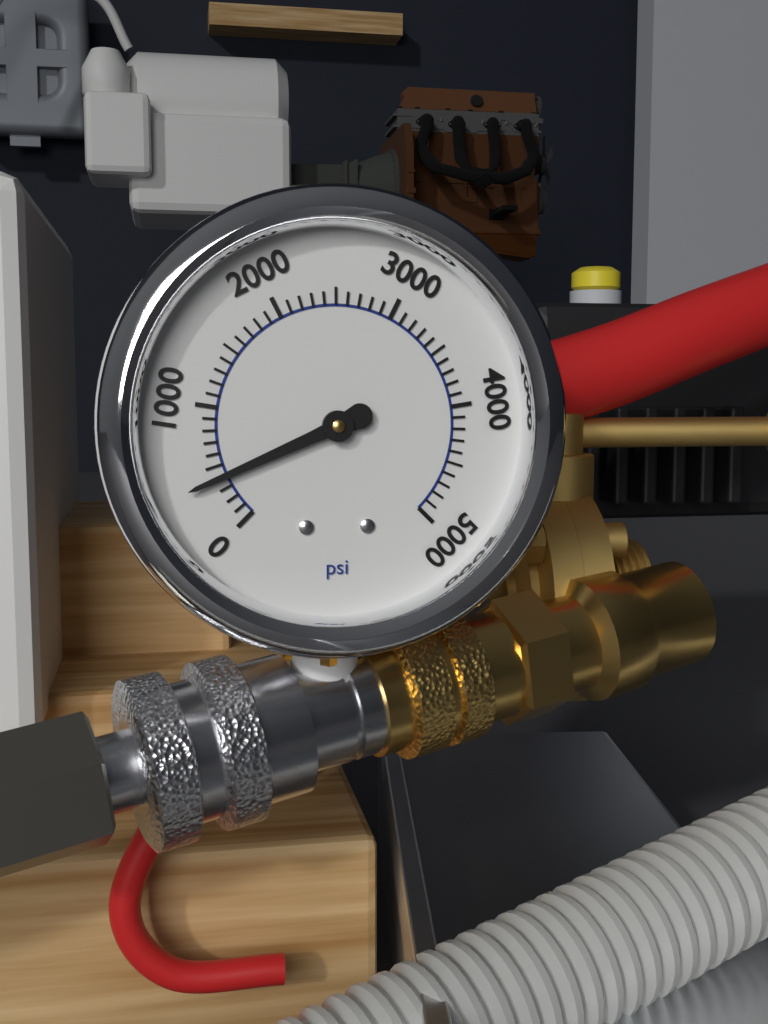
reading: 400 psi
